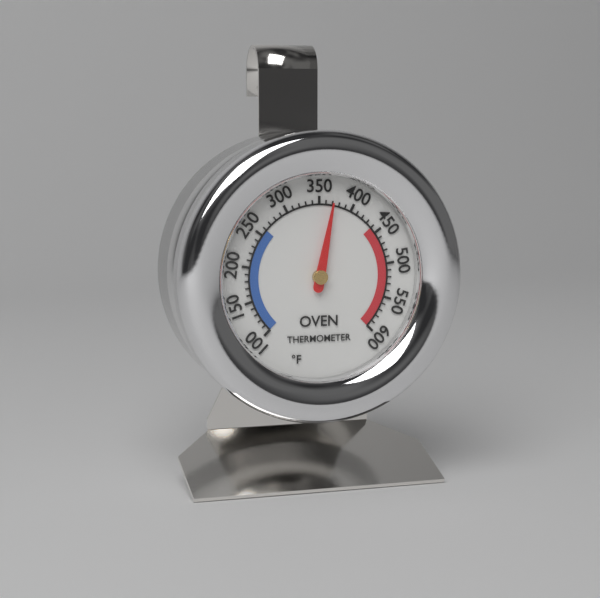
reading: 370 °F
